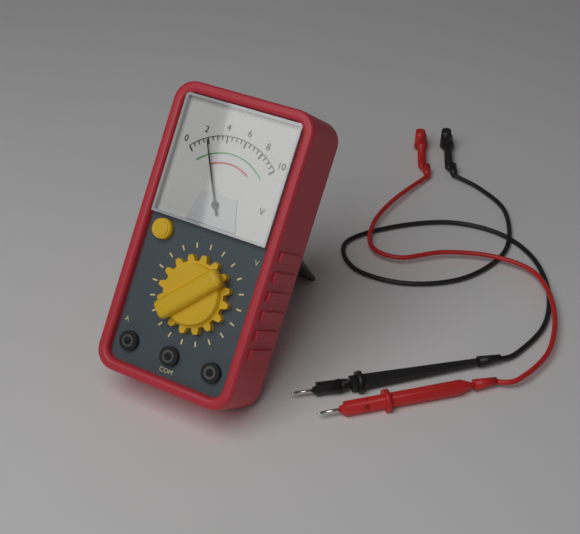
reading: 2.0 V
